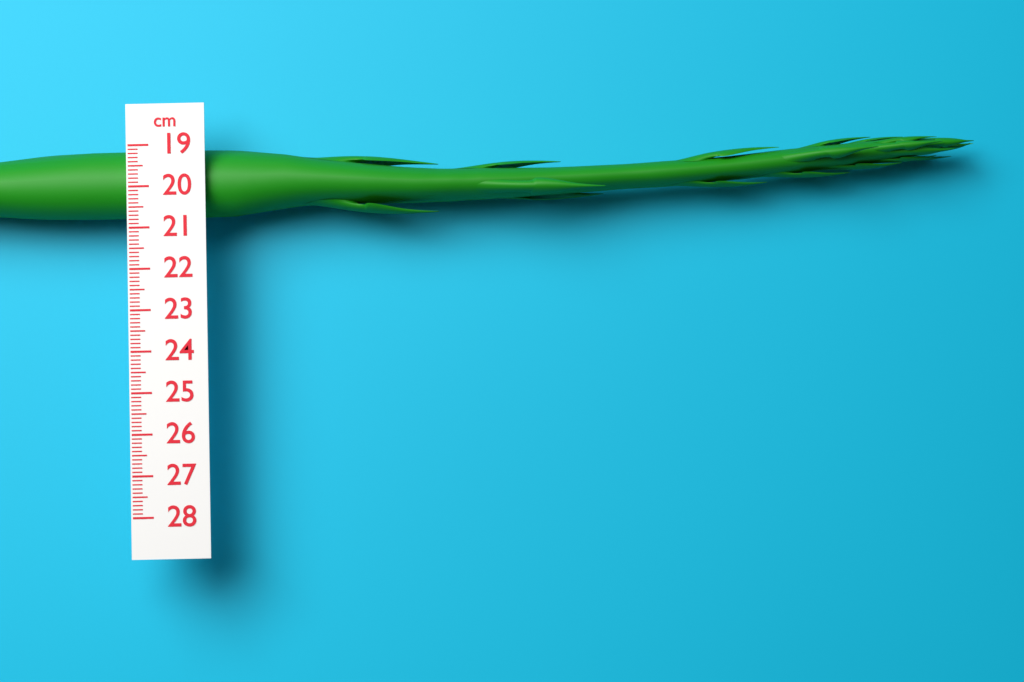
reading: 20.7 cm
